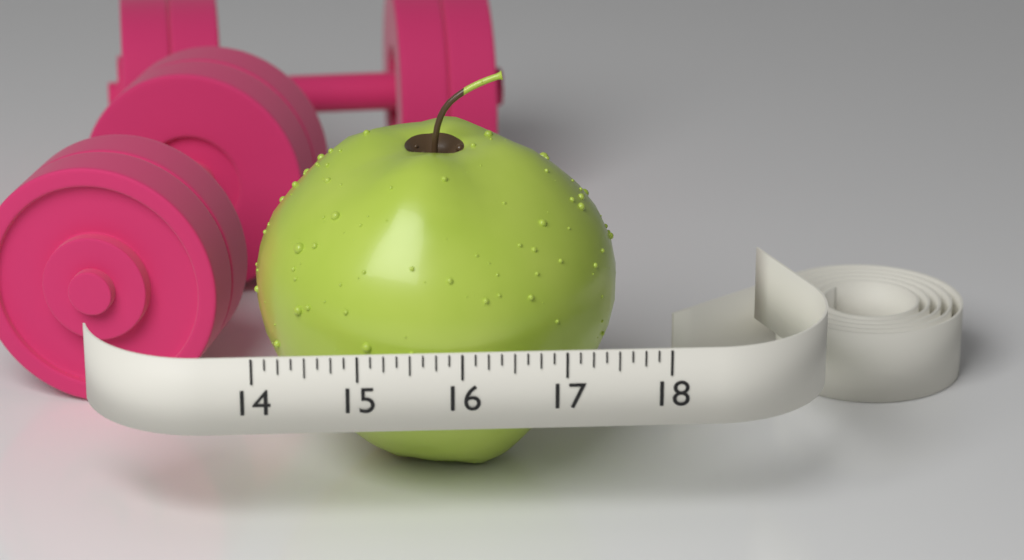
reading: 17.625 (no unit)
